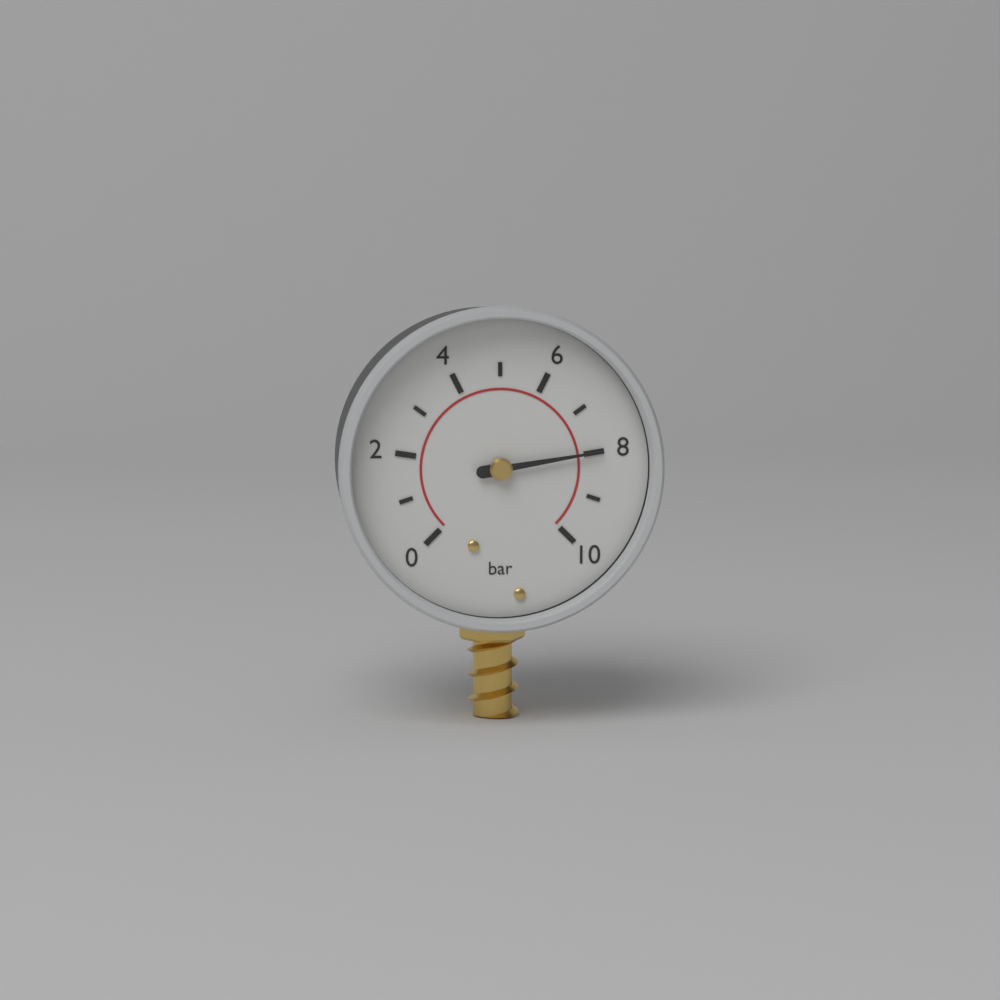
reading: 8 bar
